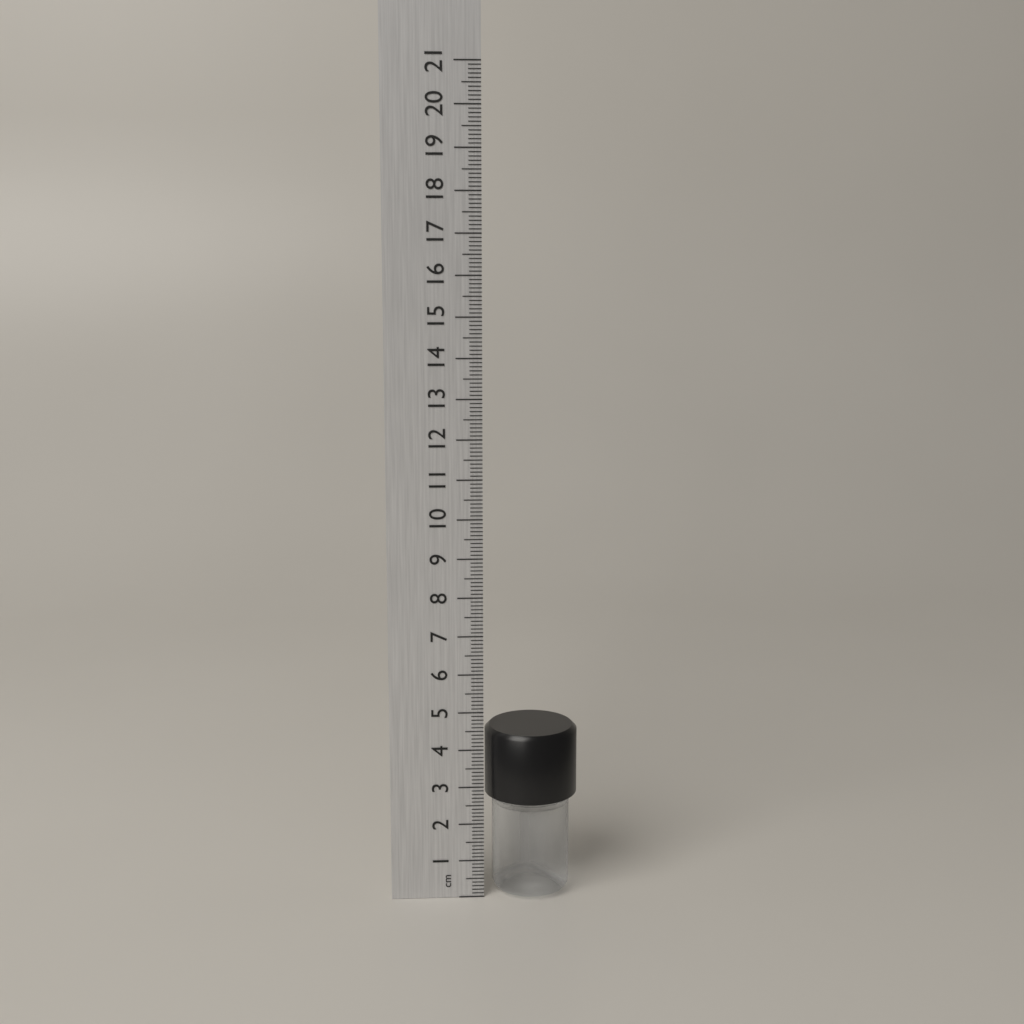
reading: 4.5 cm
